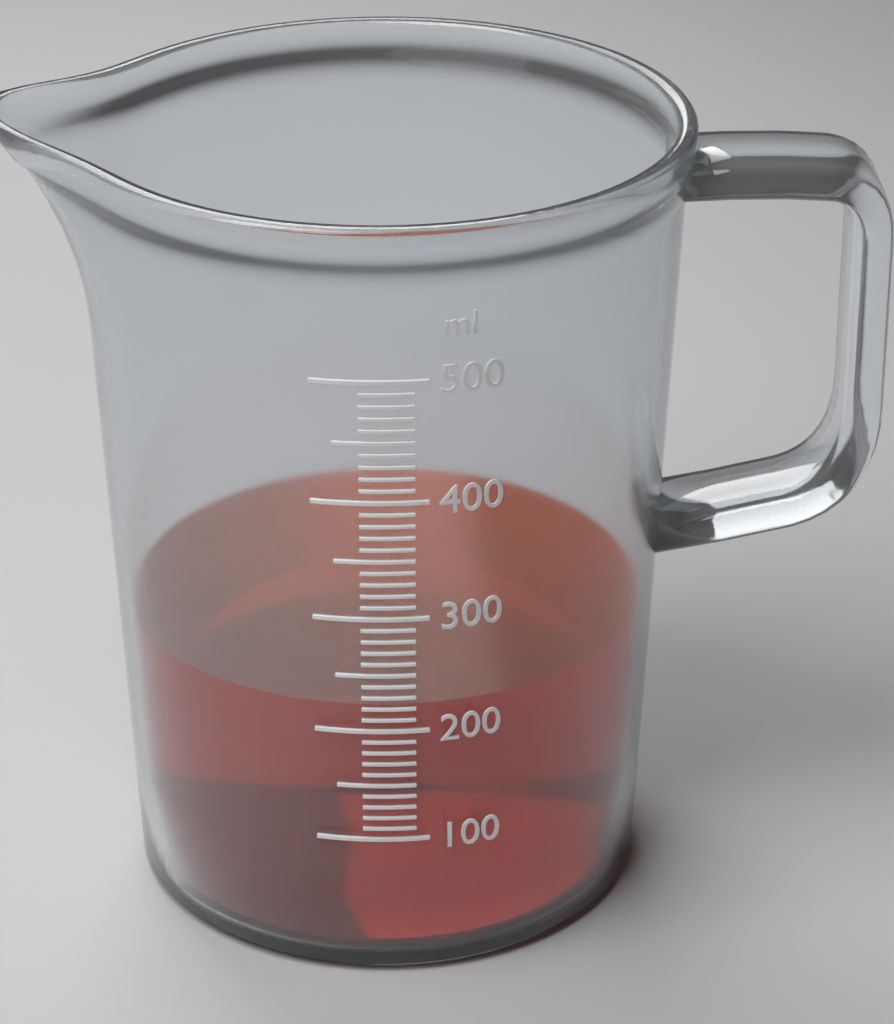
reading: 220 ml
